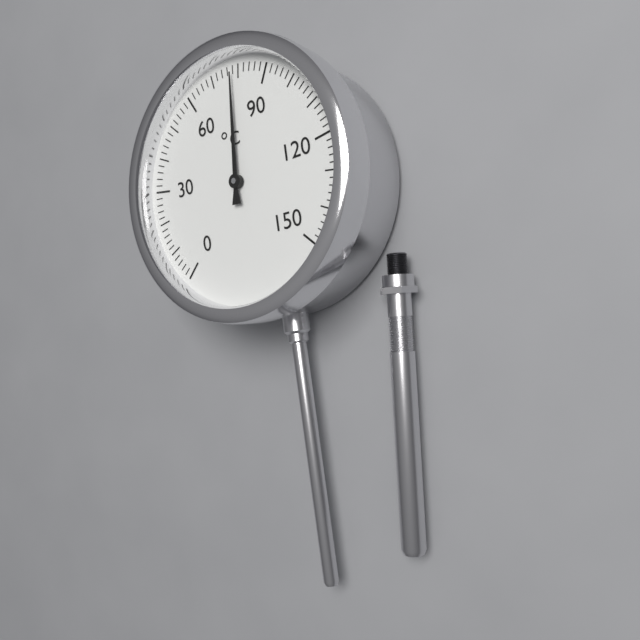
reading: 78 °C
